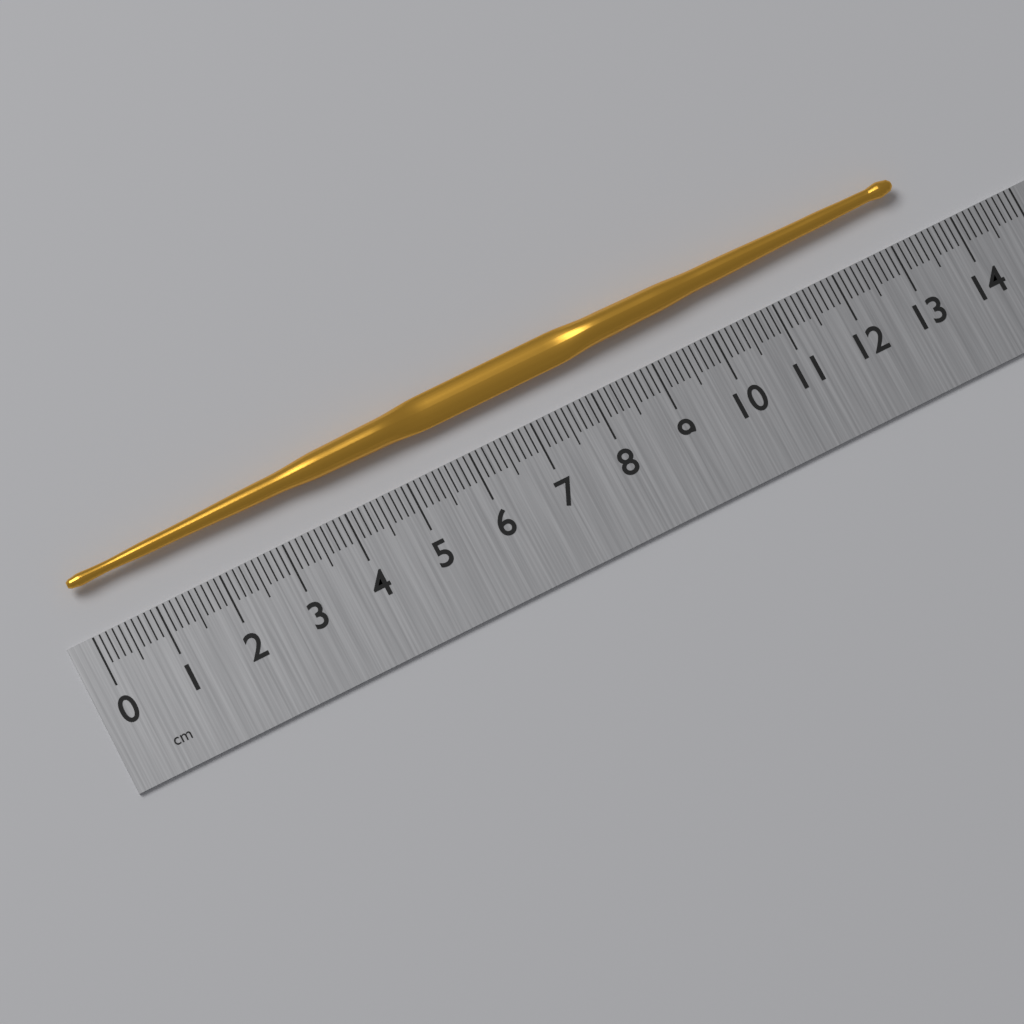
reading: 13.4 cm
